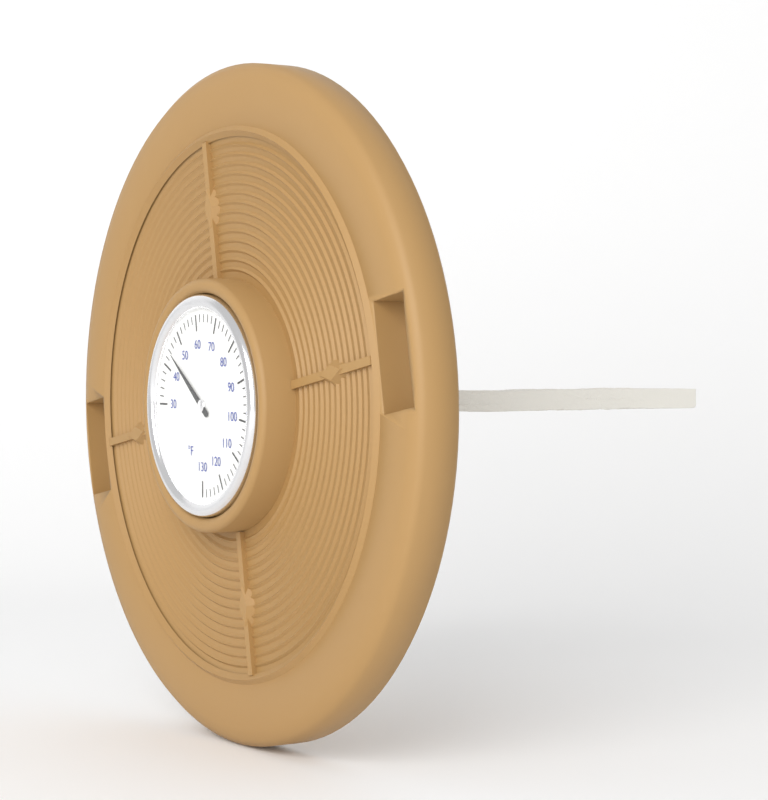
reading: 44 °F
